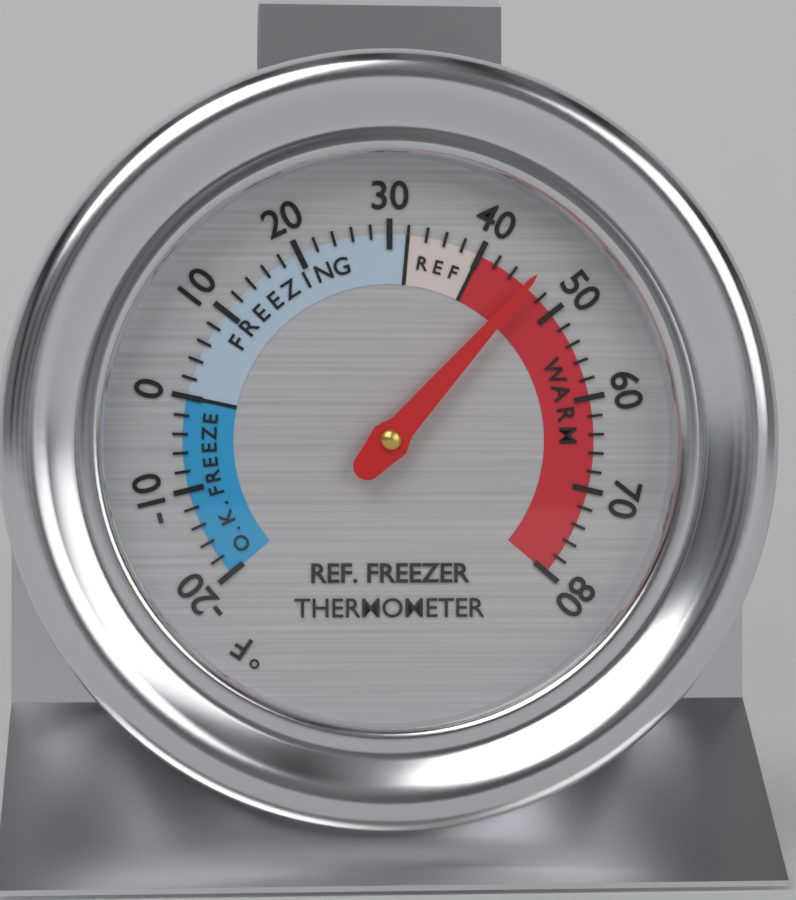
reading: 46 °F
